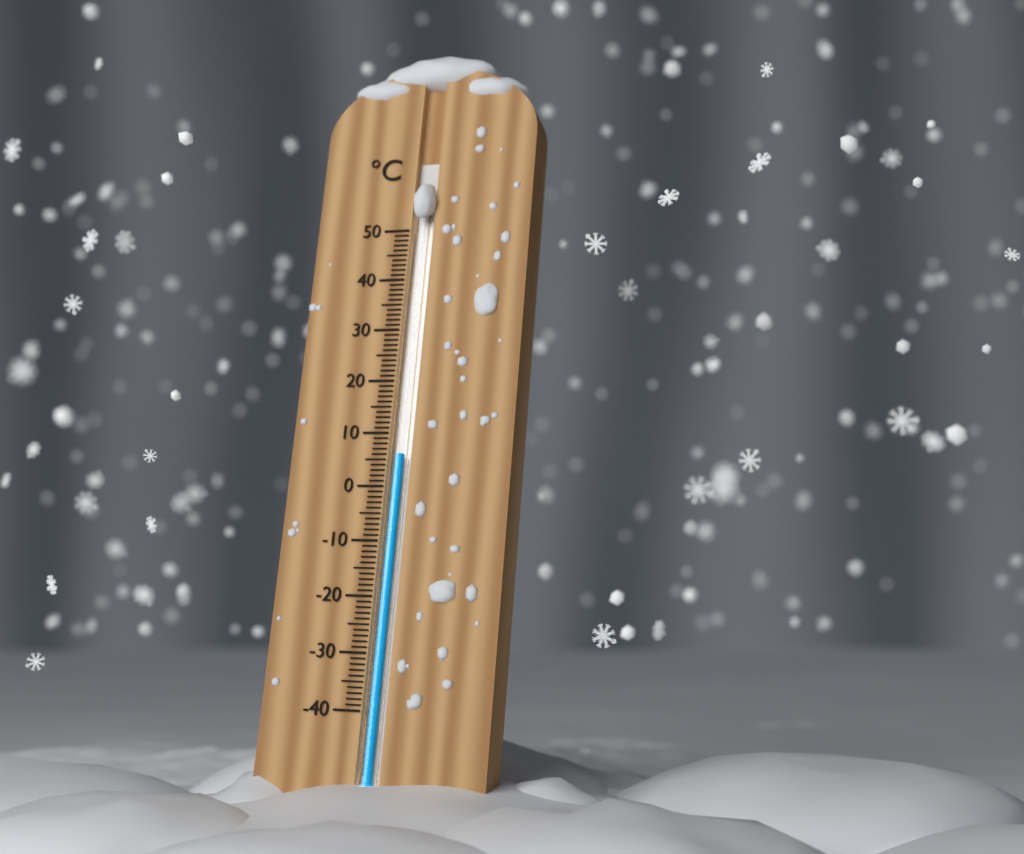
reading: 6 °C
